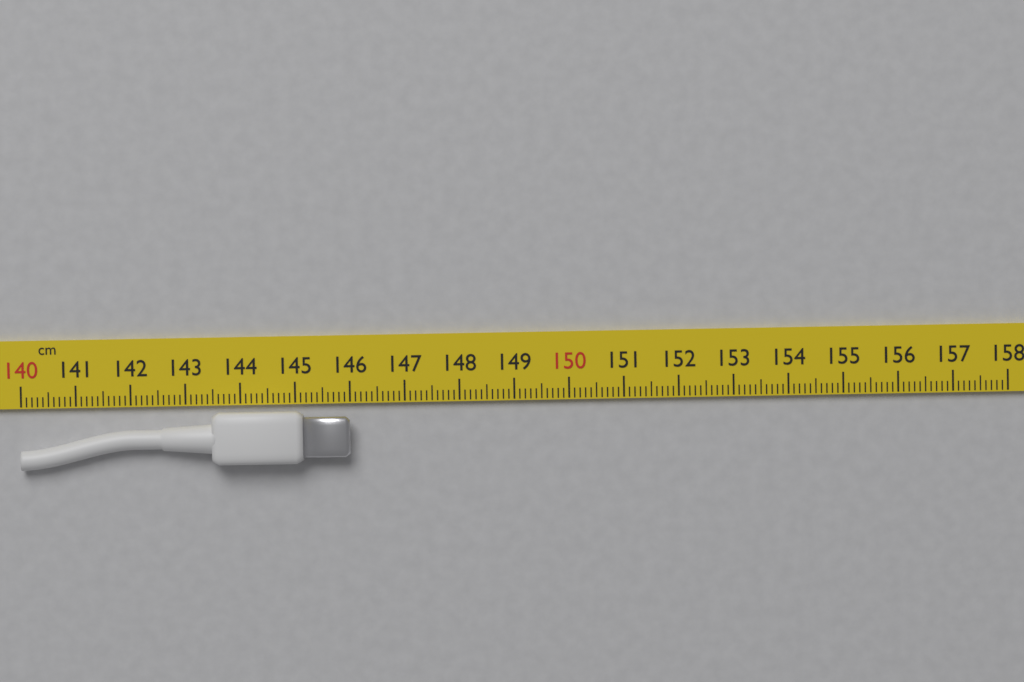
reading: 146.0 cm
